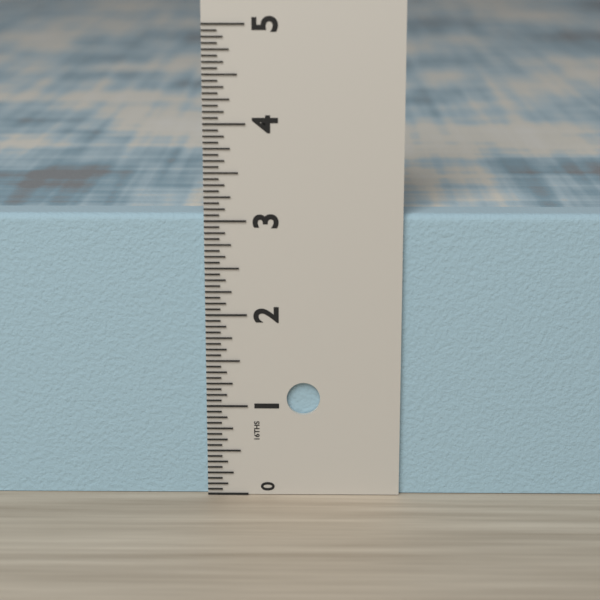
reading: 3.0625 in
